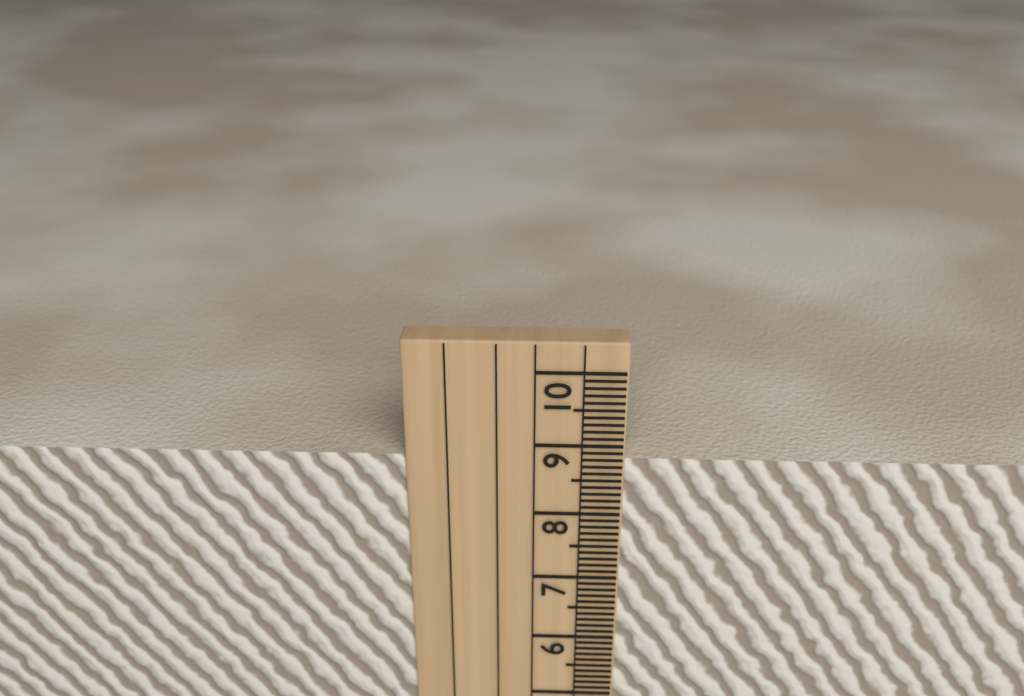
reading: 8.8 cm
